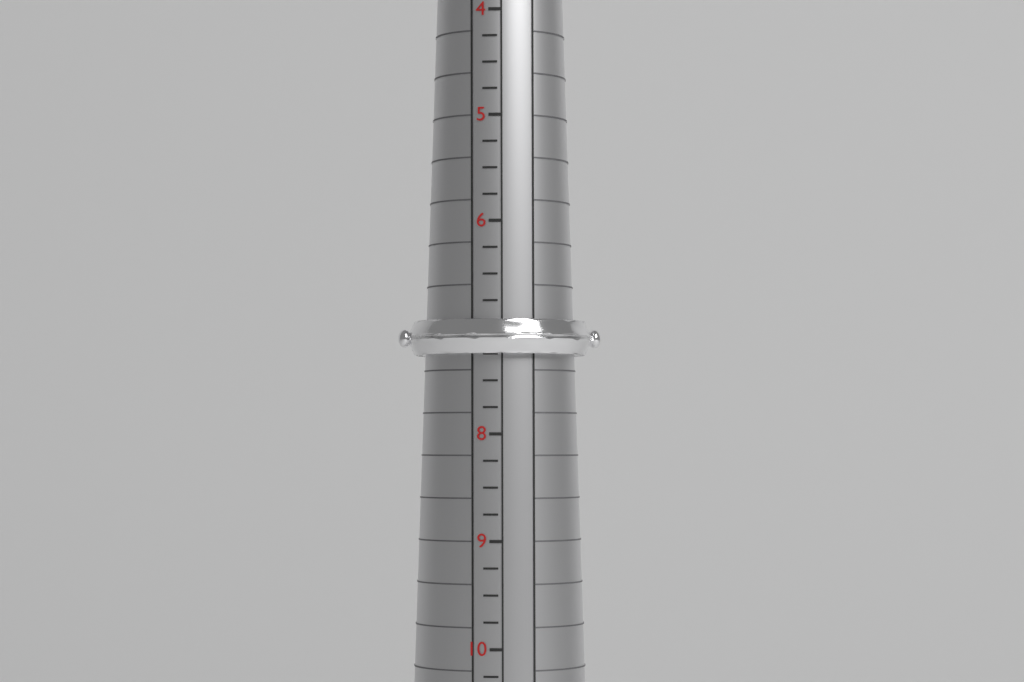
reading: 7.25 (no unit)
